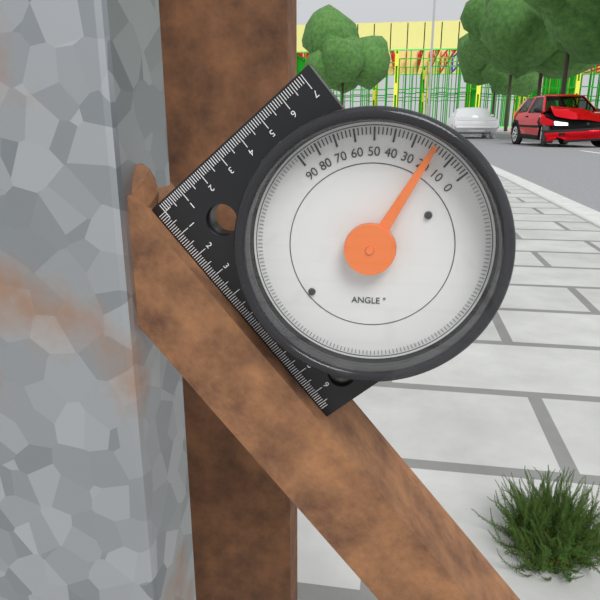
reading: 20 °
